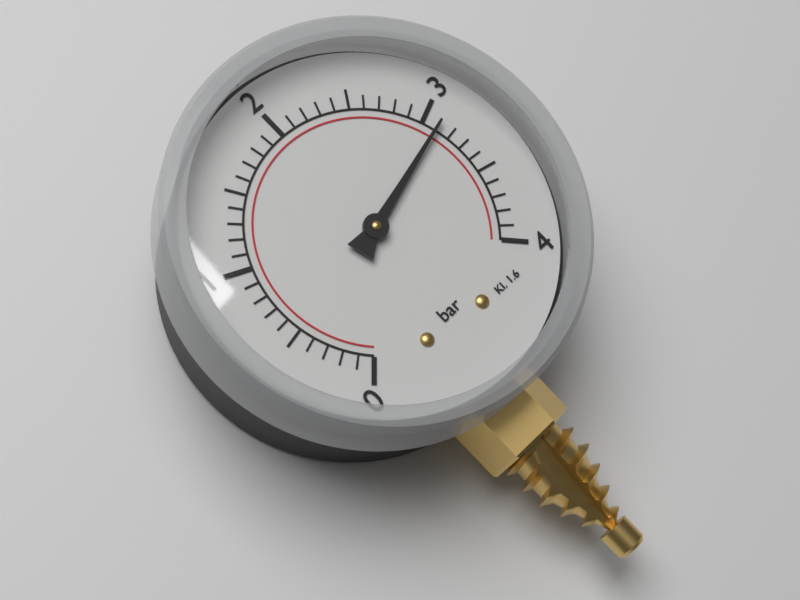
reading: 3.1 bar
